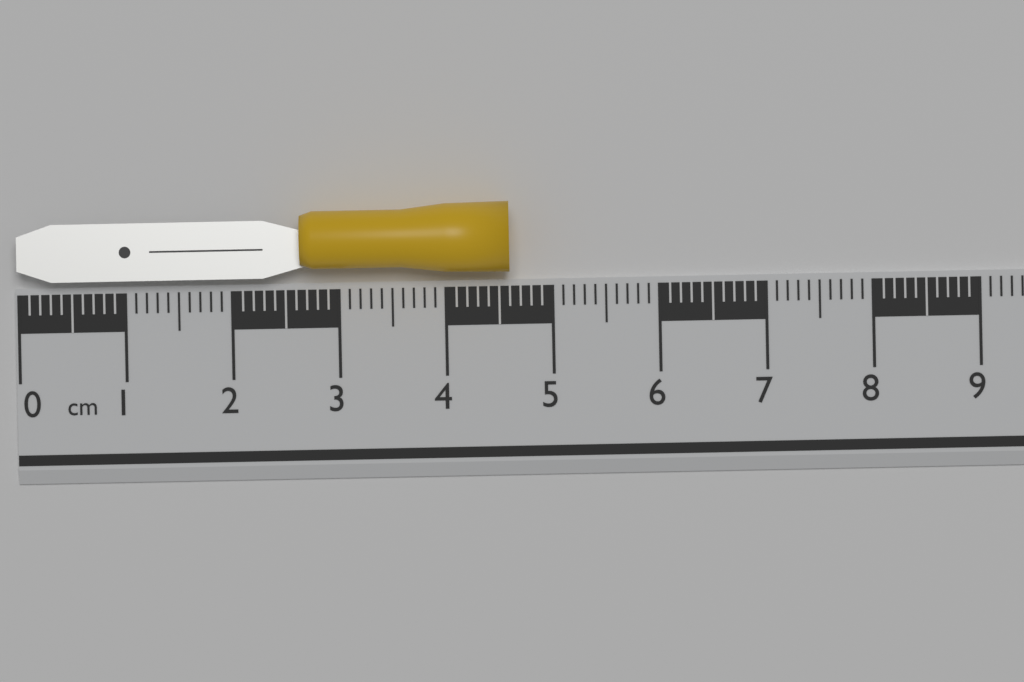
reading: 4.6 cm
